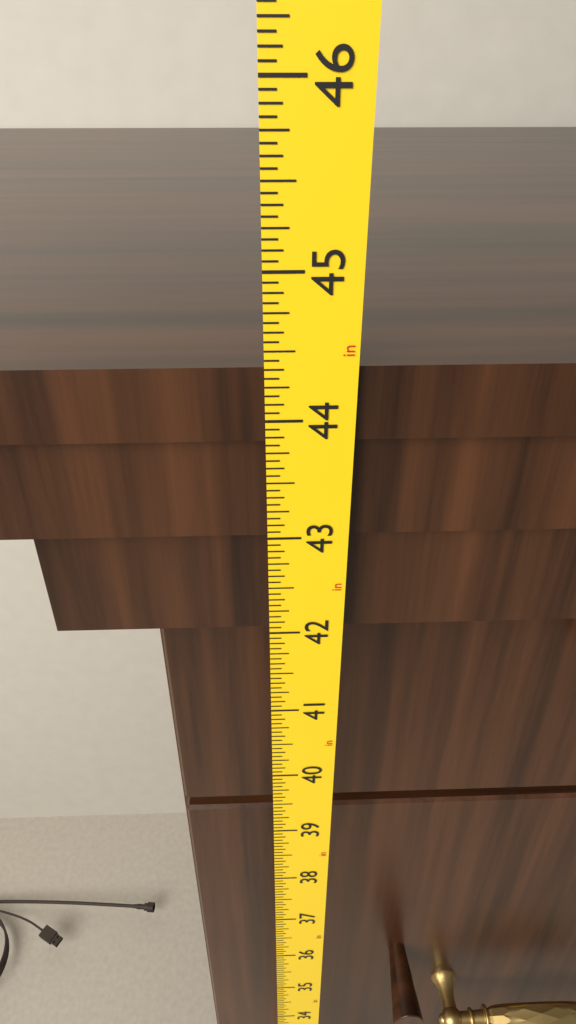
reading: 44.3750 in
